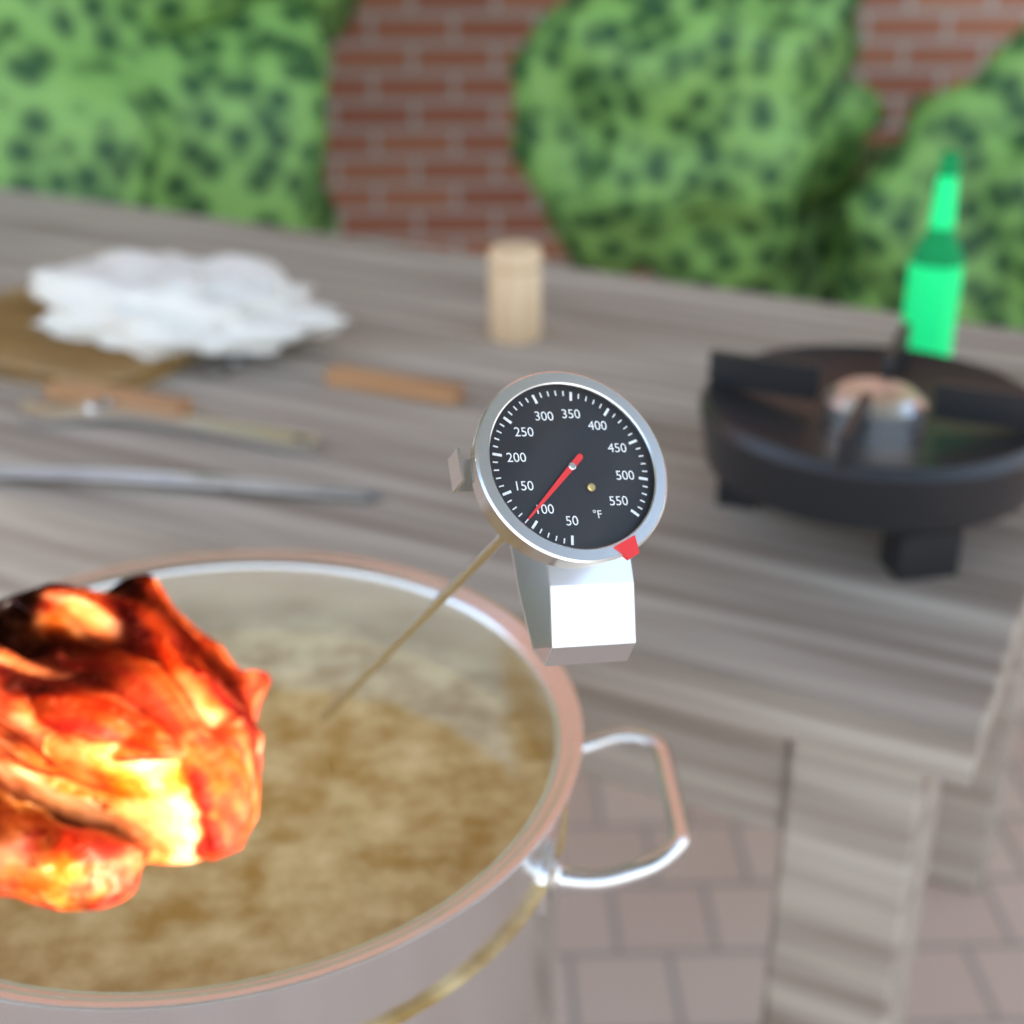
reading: 110 °F
